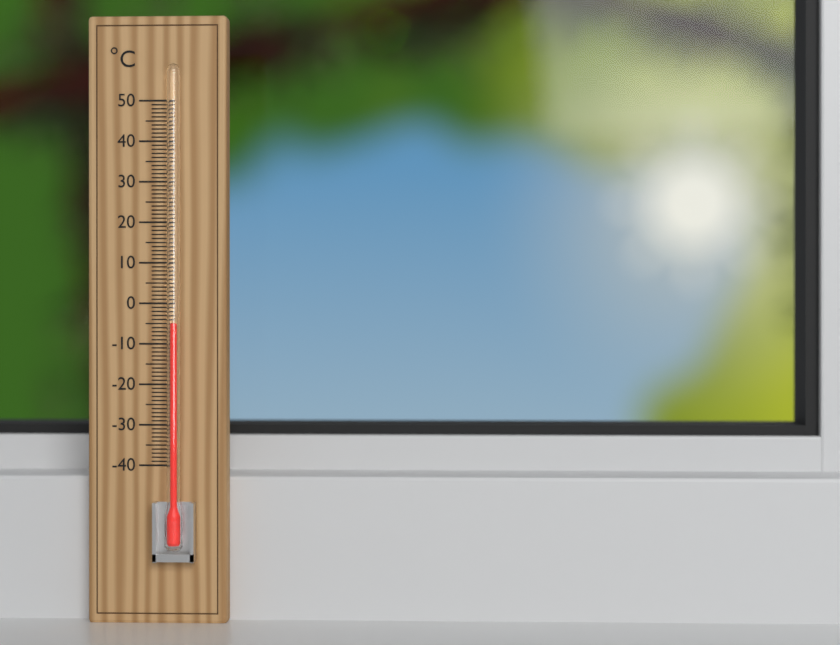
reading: -5 °C
